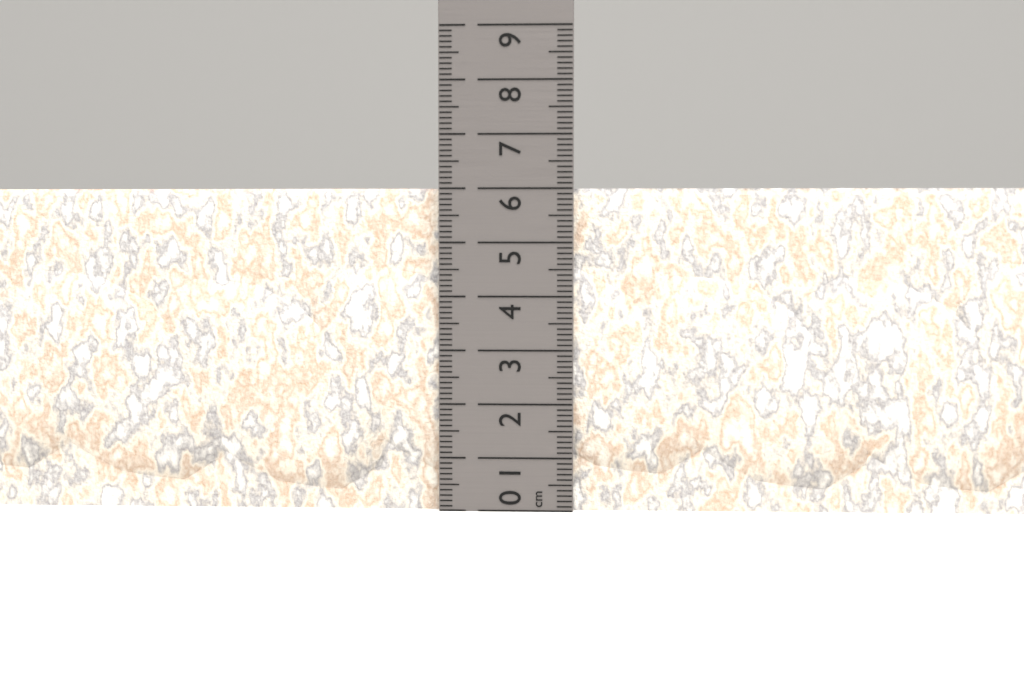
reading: 6.0 cm
